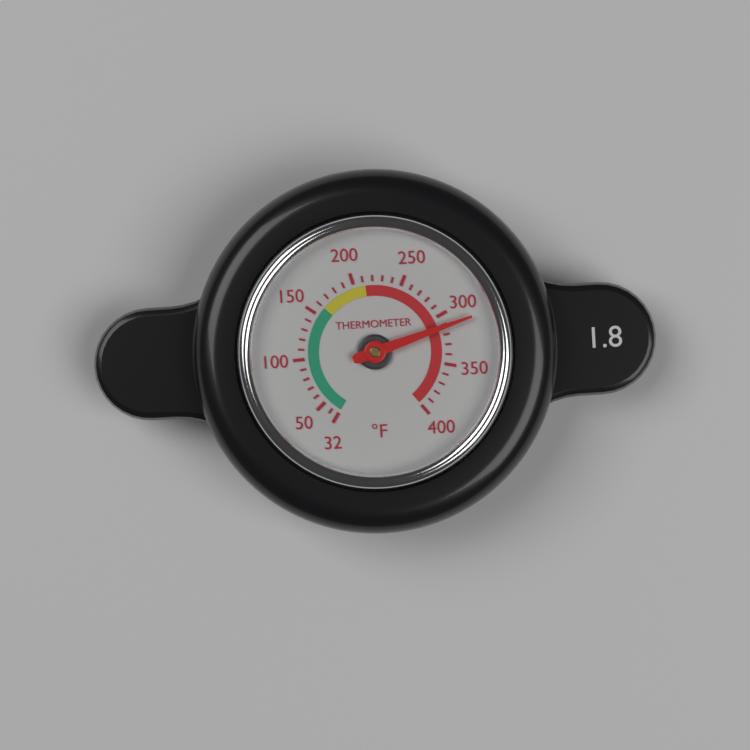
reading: 312 °F
